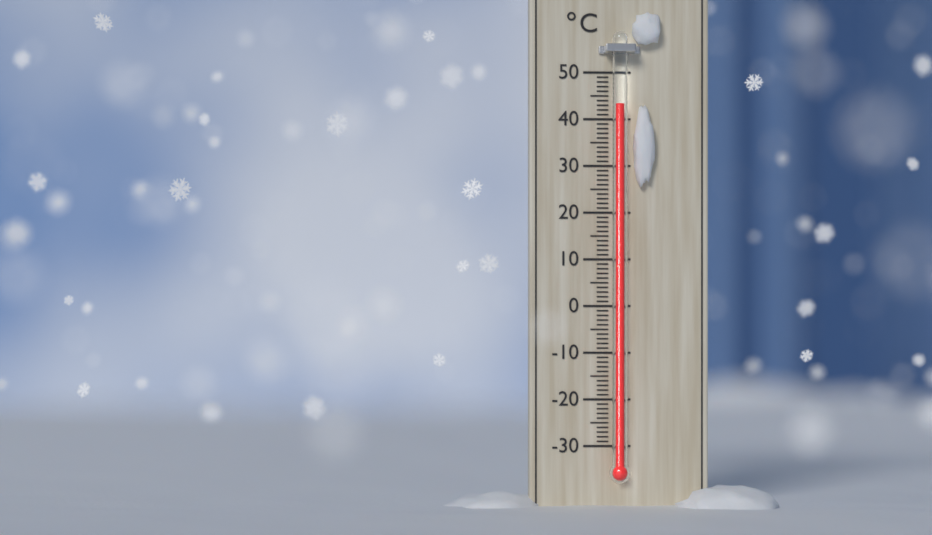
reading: 43 °C
